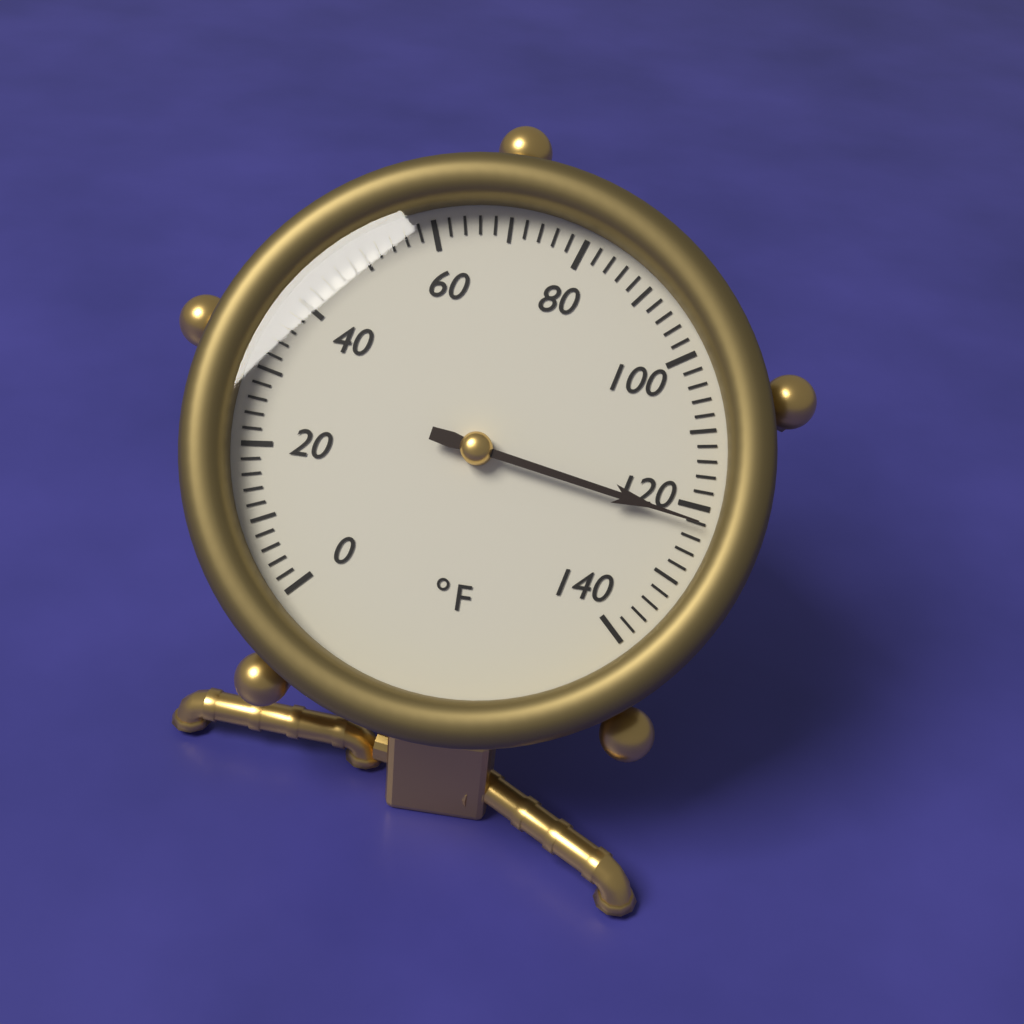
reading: 122 °F
